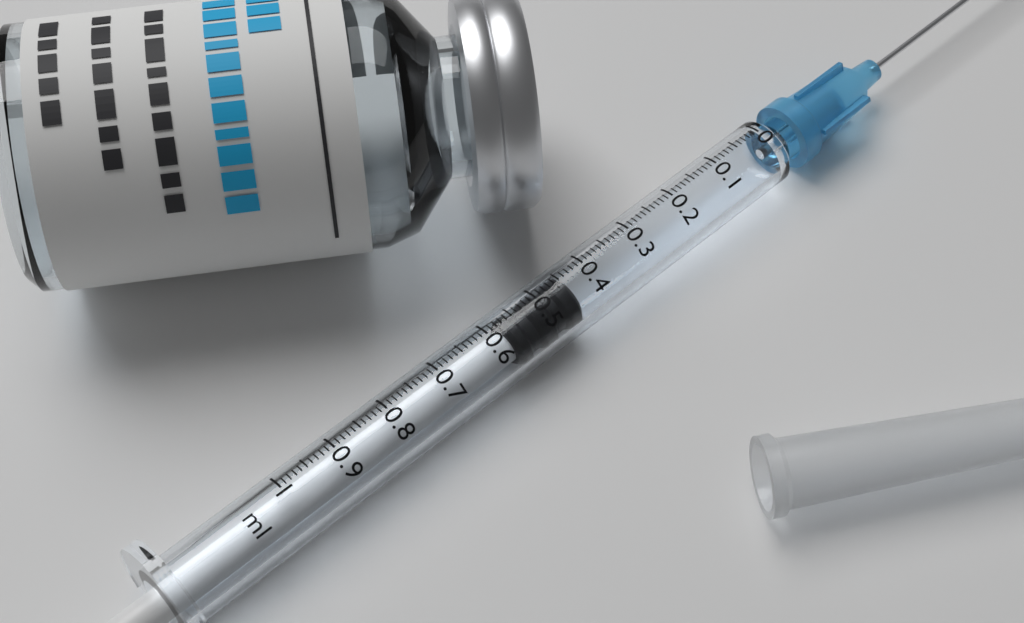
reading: 0.44 ml
